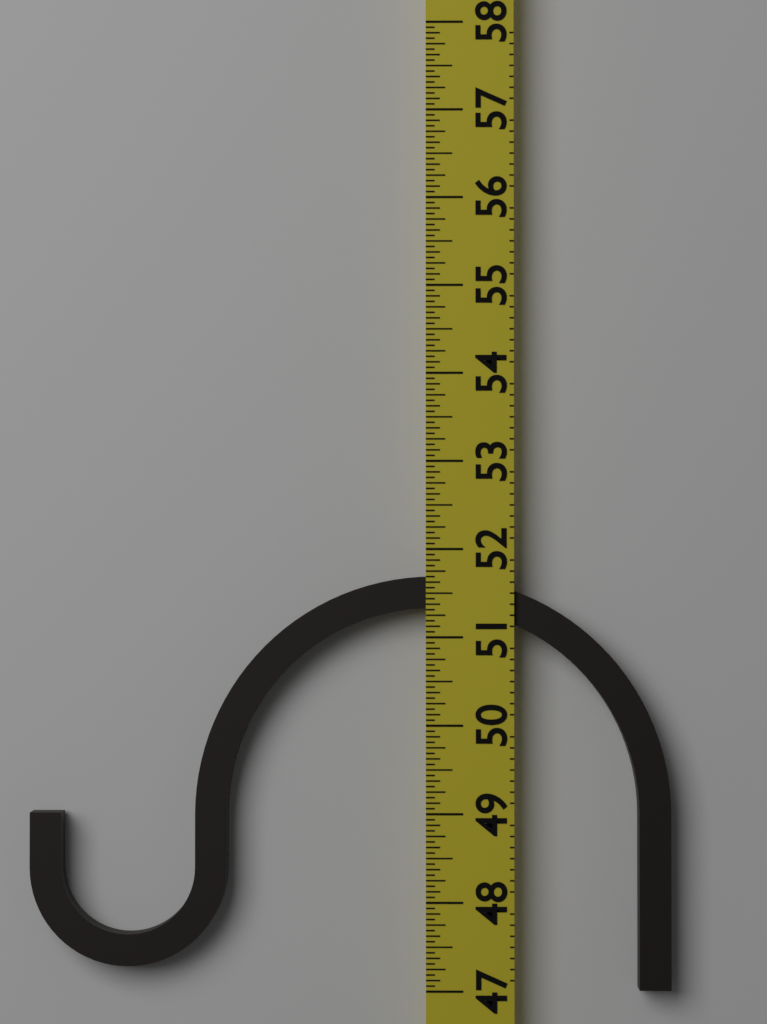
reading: 51.6875 (no unit)
